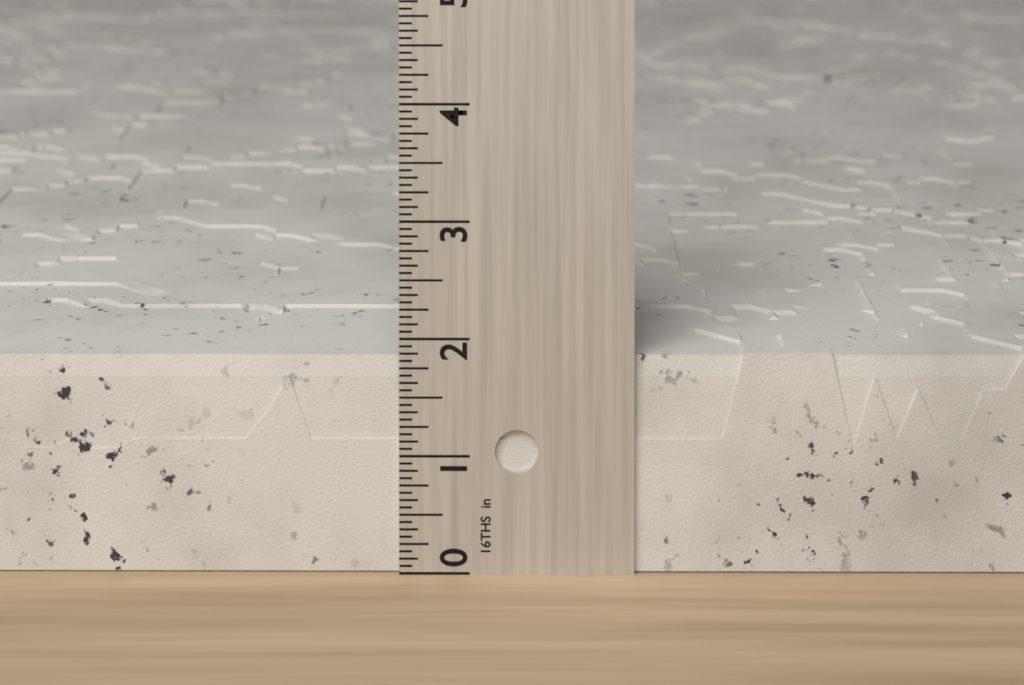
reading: 1.8750 in
